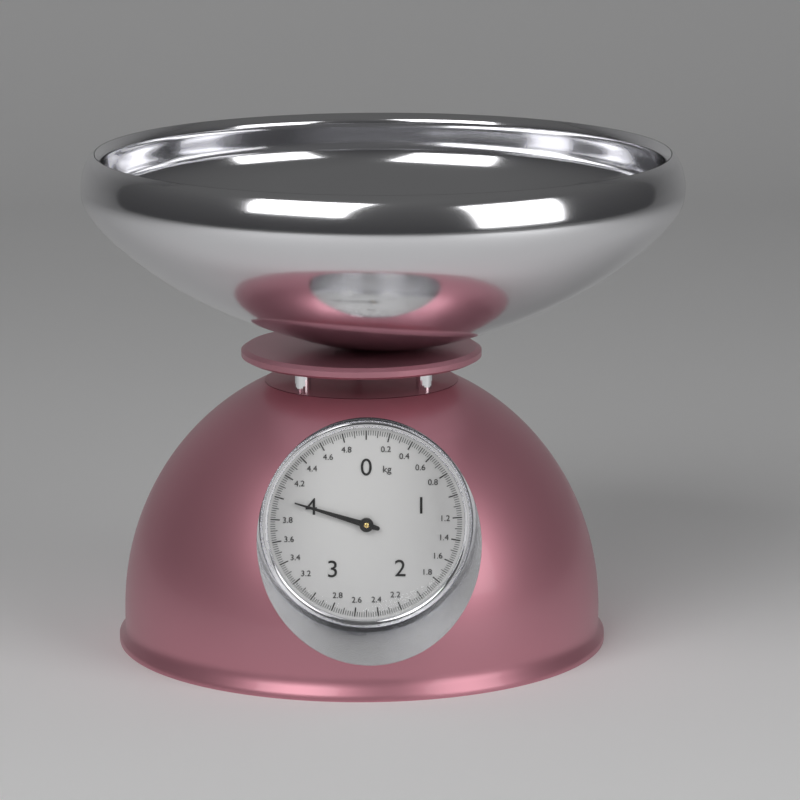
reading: 4.00 kg
